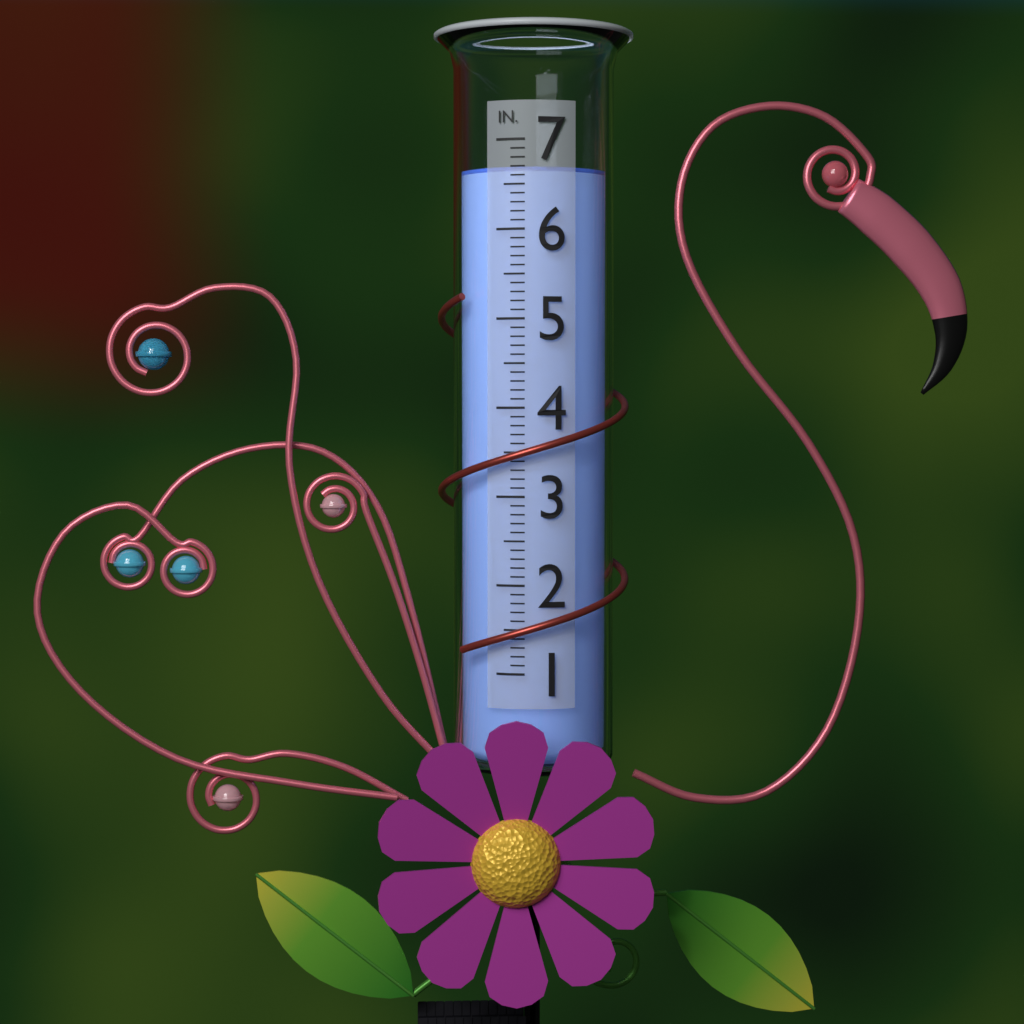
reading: 6.7 in
